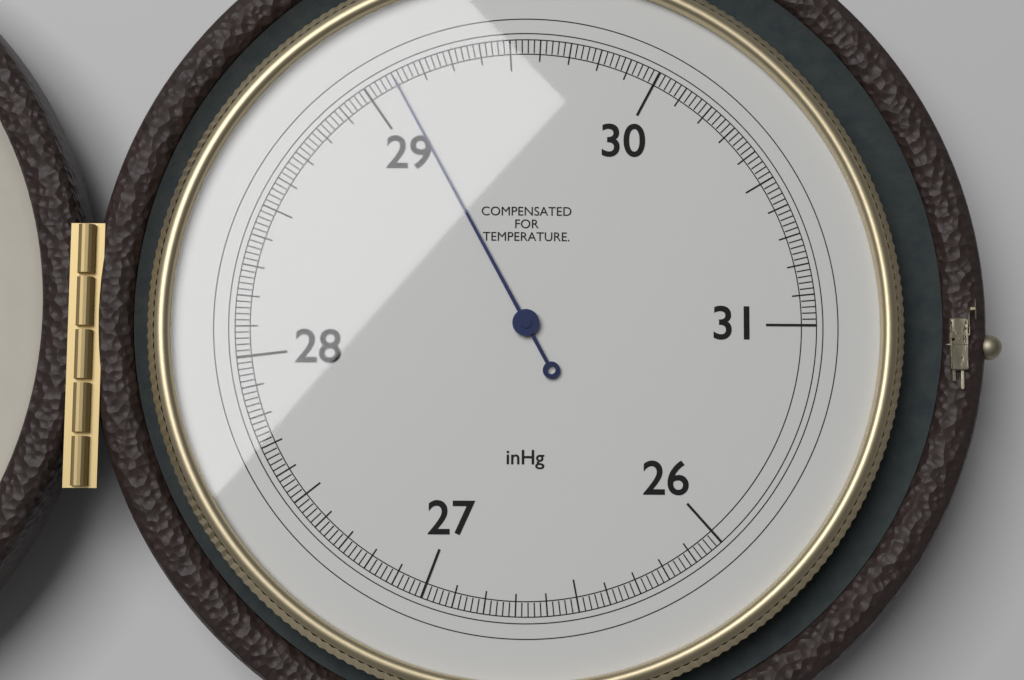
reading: 29.10 inHg
